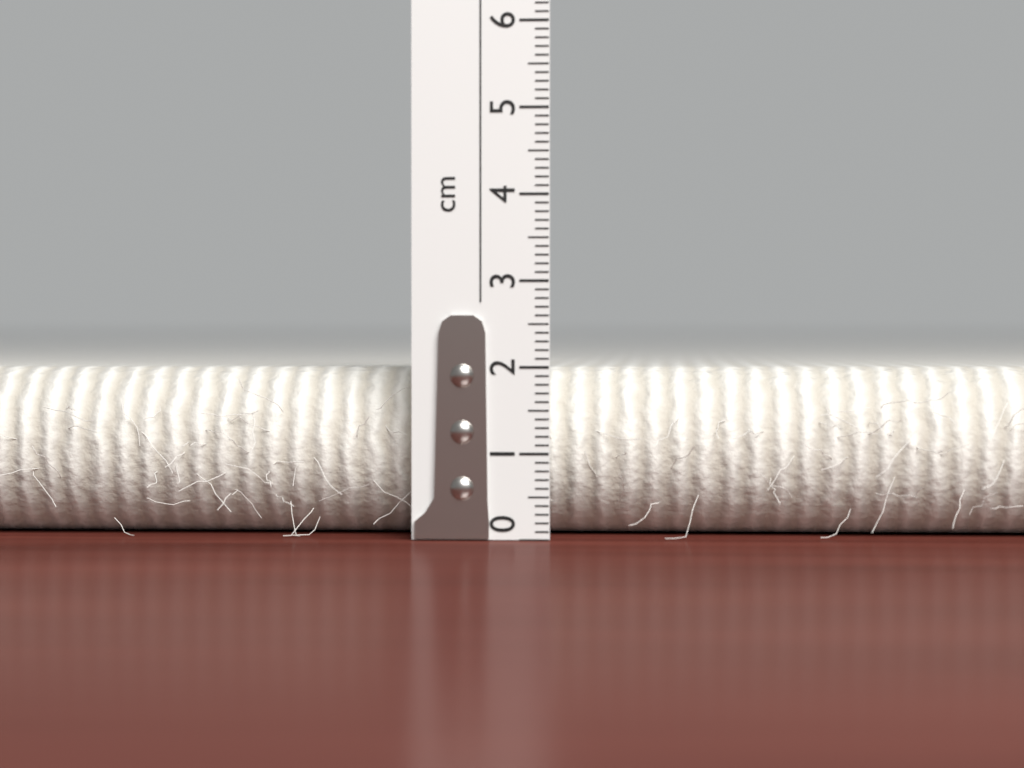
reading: 2.0 cm
